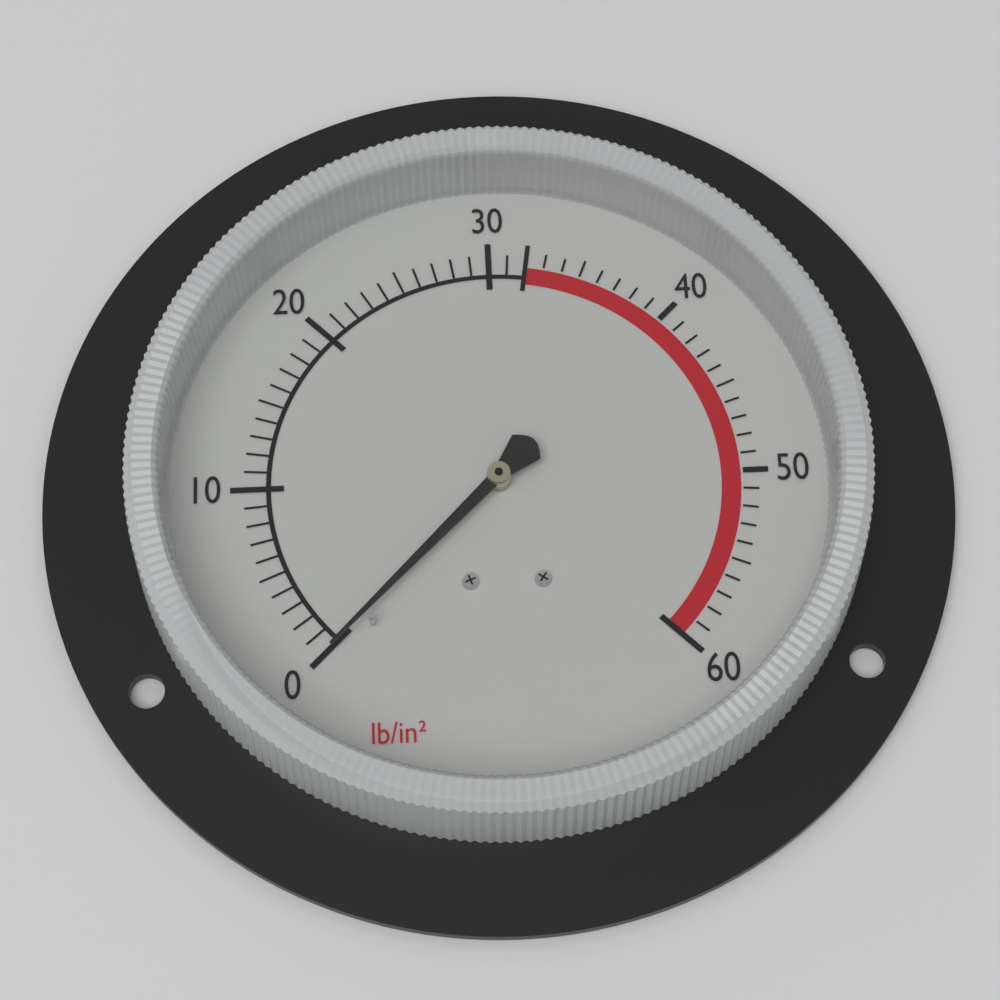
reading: 0 lb/in²
